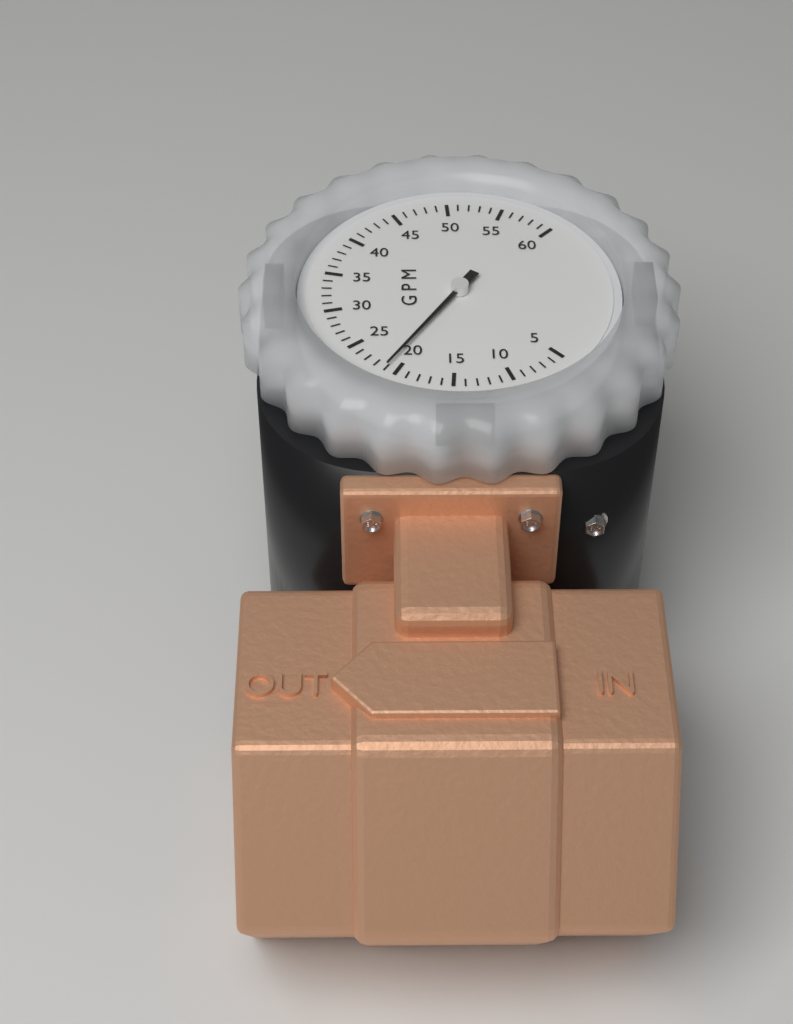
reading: 21 GPM
